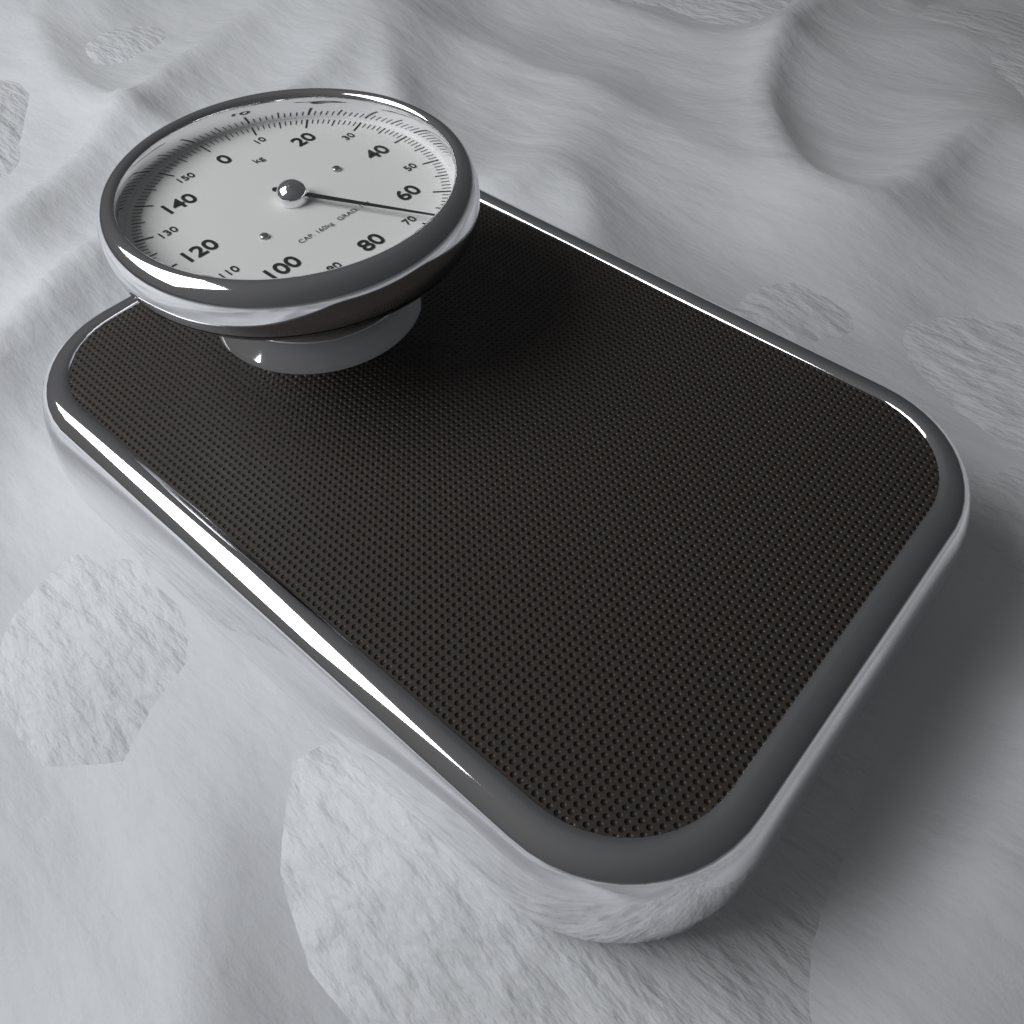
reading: 69 kg
